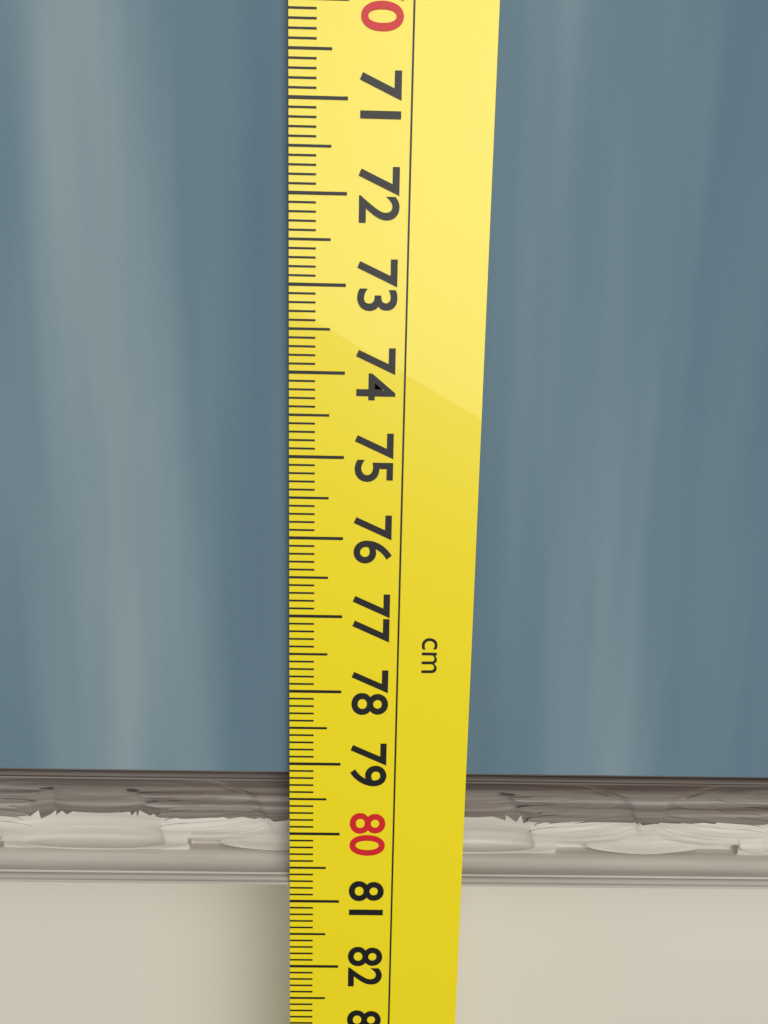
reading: 80.8 cm
